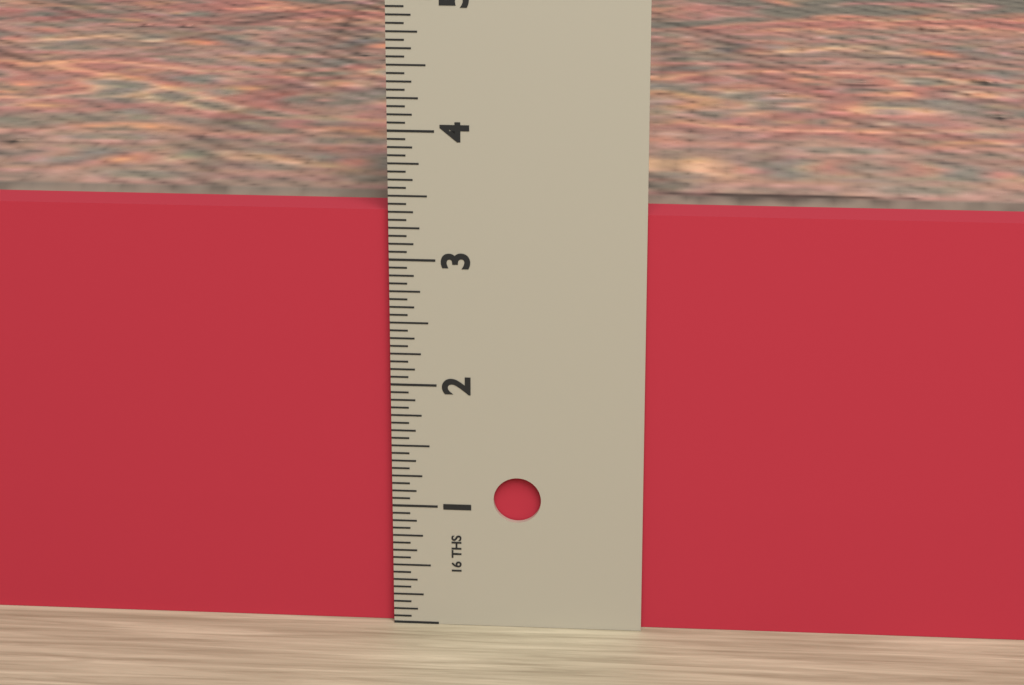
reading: 3.3750 in
